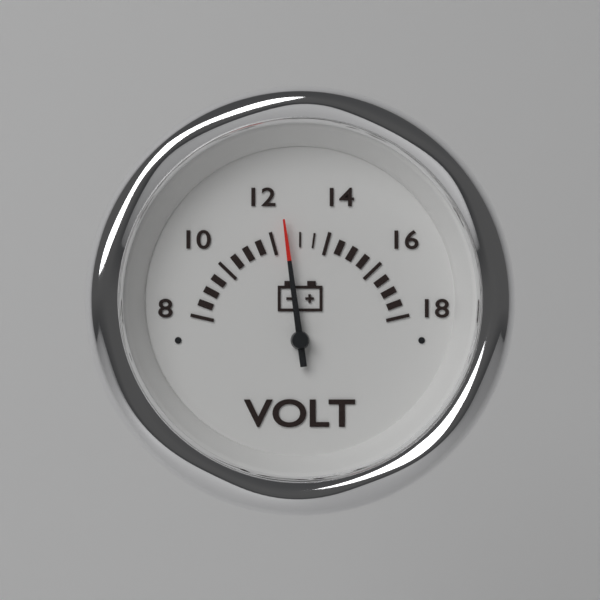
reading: 12.5 V
